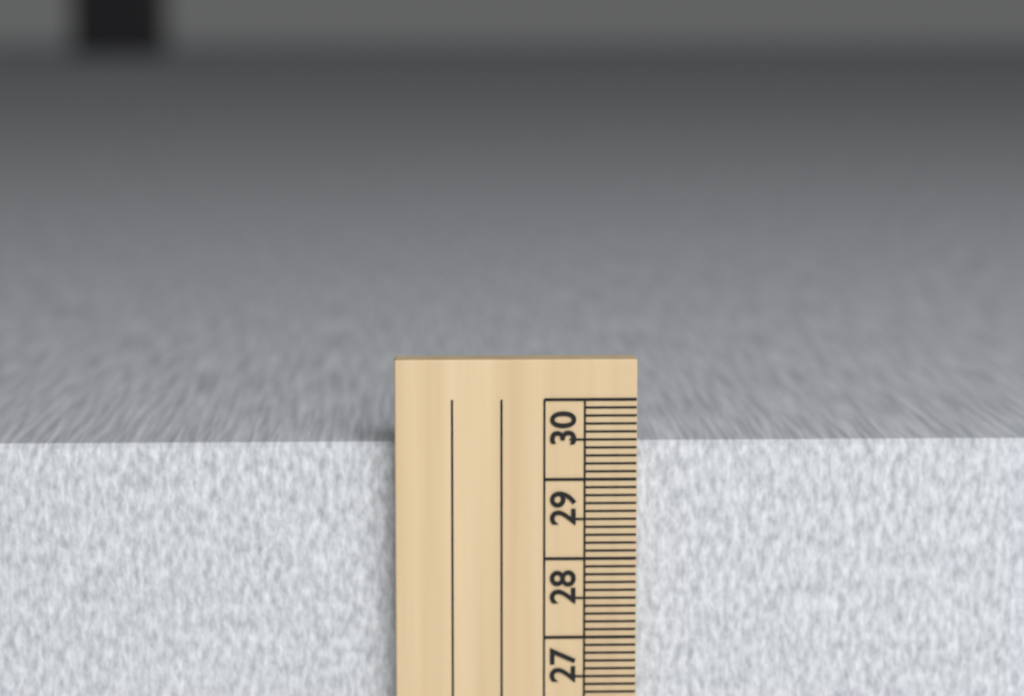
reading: 29.4 cm
